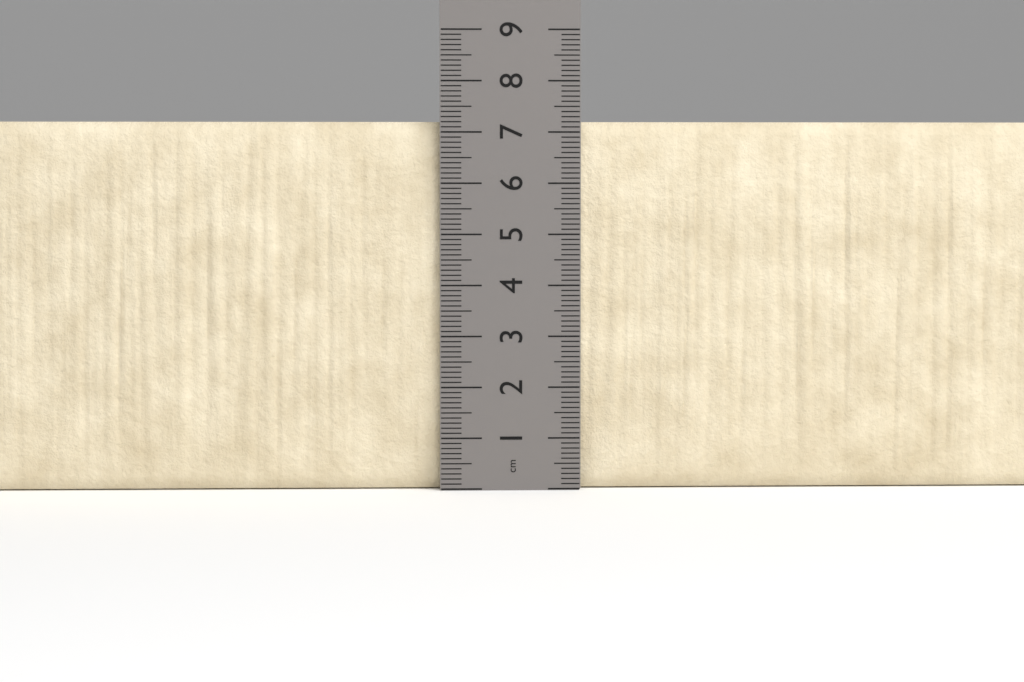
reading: 7.2 cm
